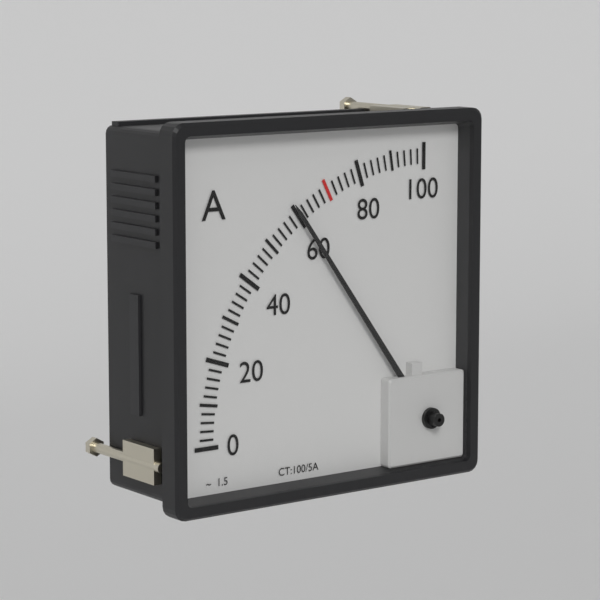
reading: 60 A
